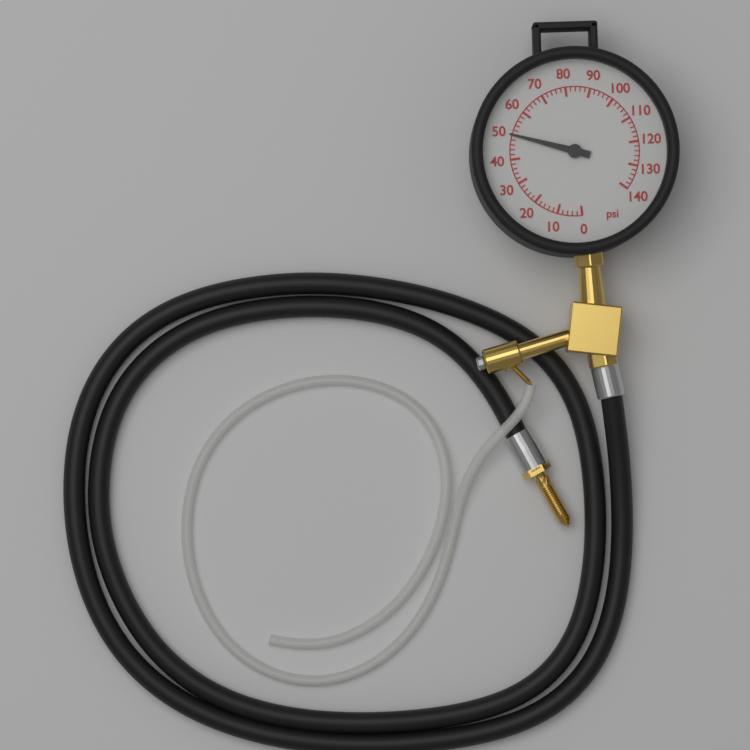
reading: 50 psi
